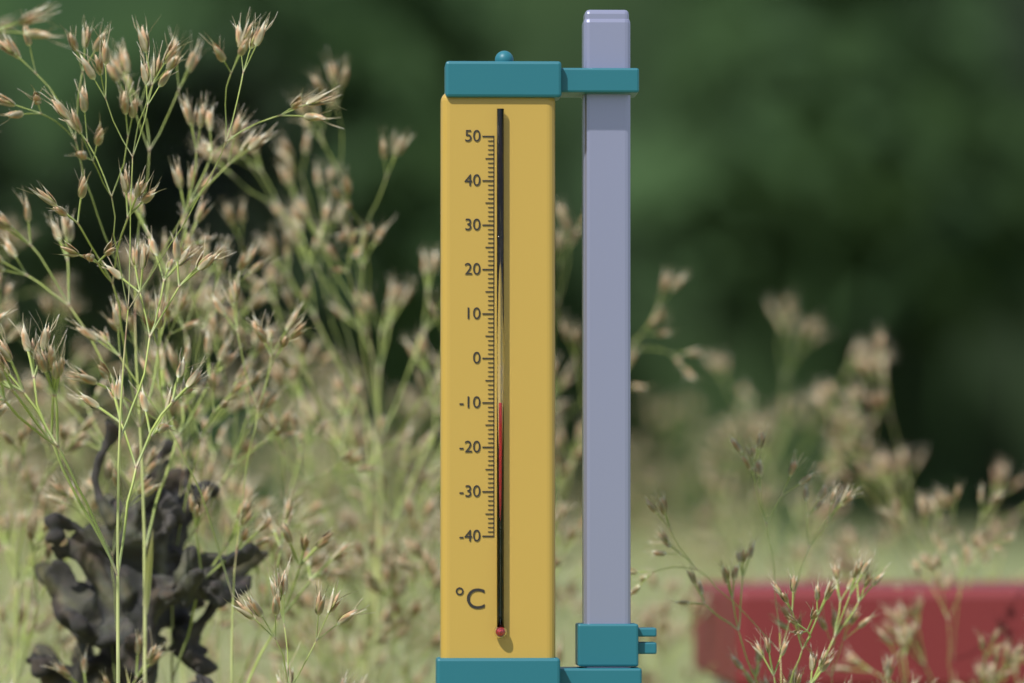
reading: -10 °C
